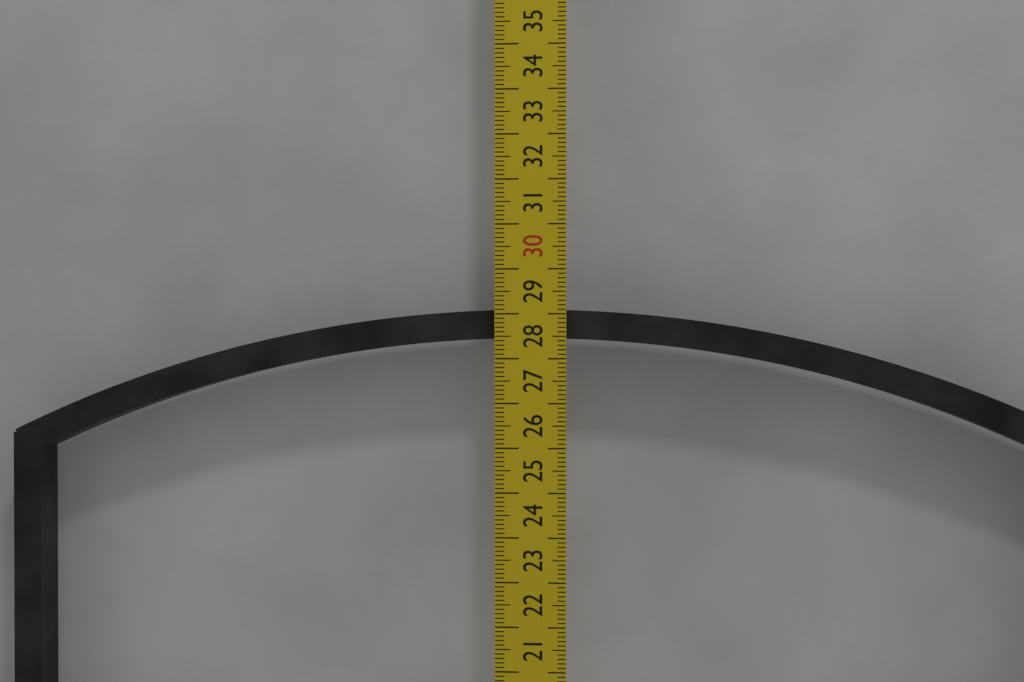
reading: 28.1 cm
